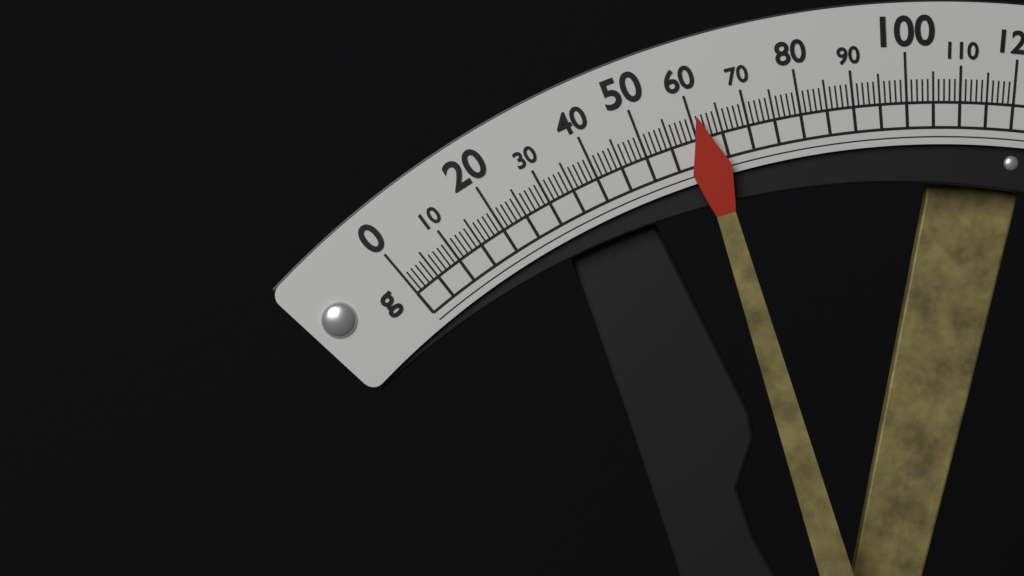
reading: 61 g
